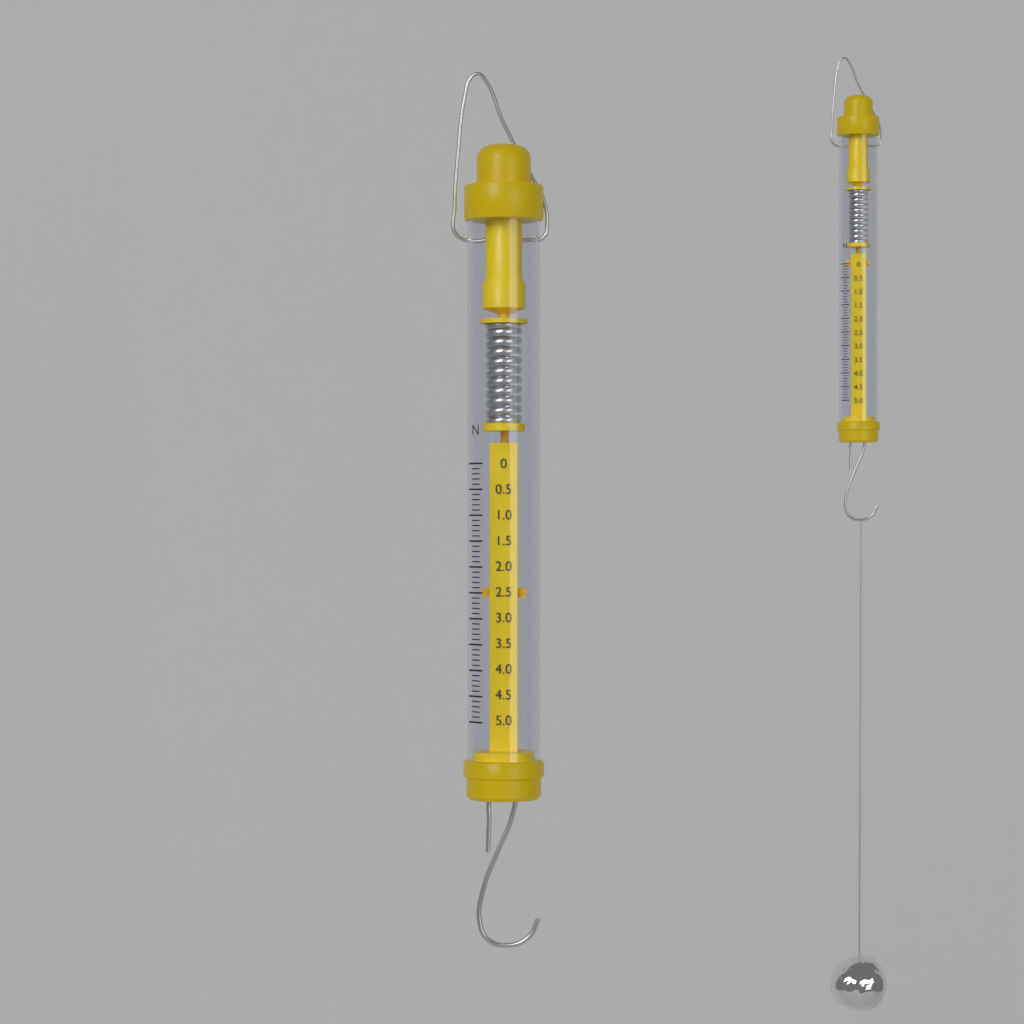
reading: 2.6 N
